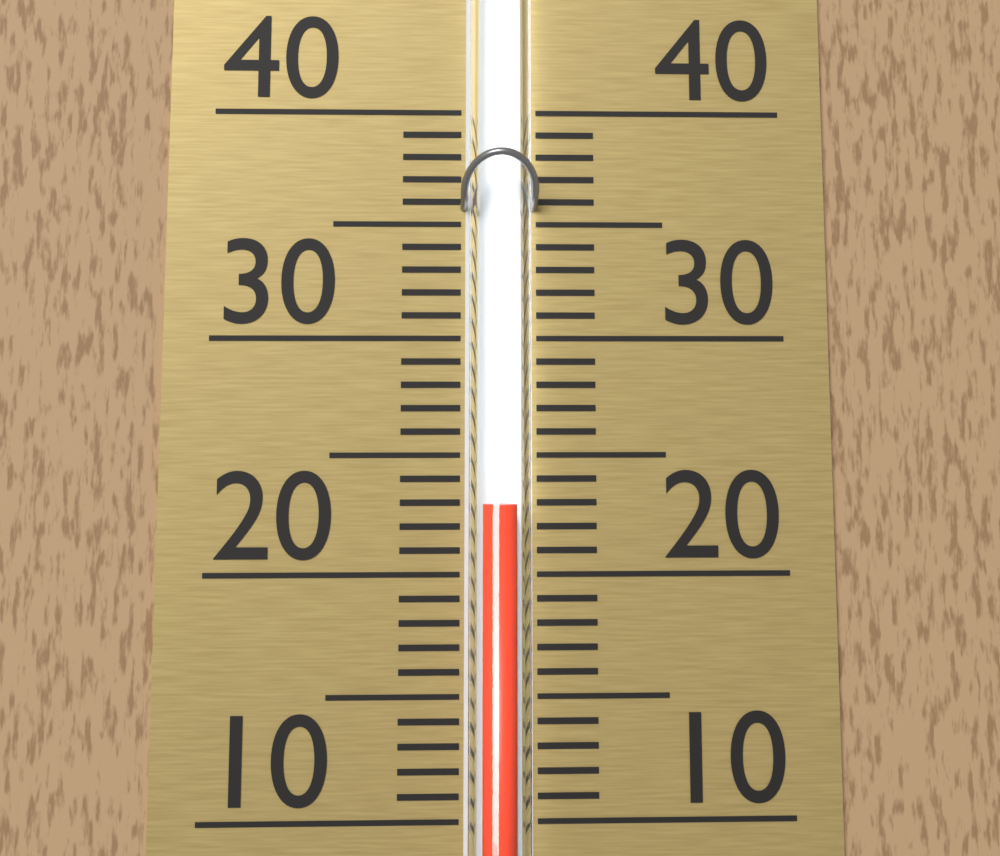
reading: 23 (no unit)
